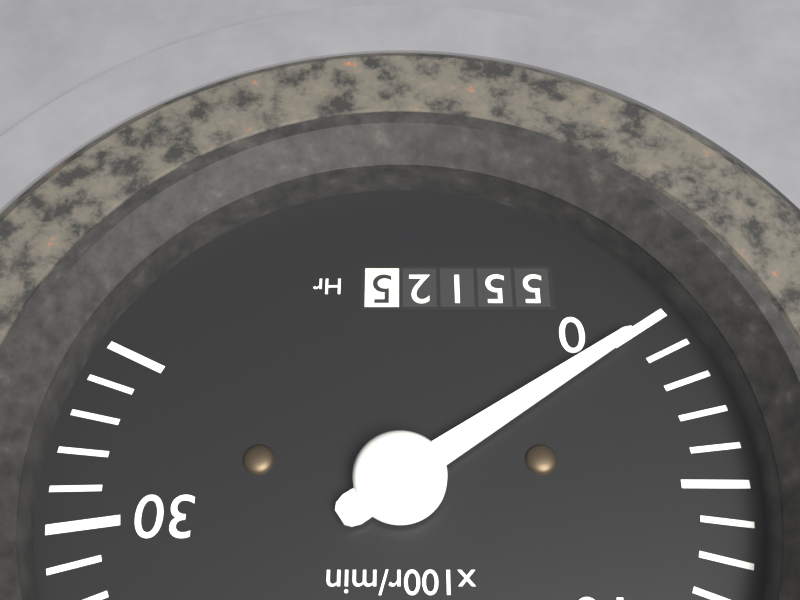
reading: 0 r/min
